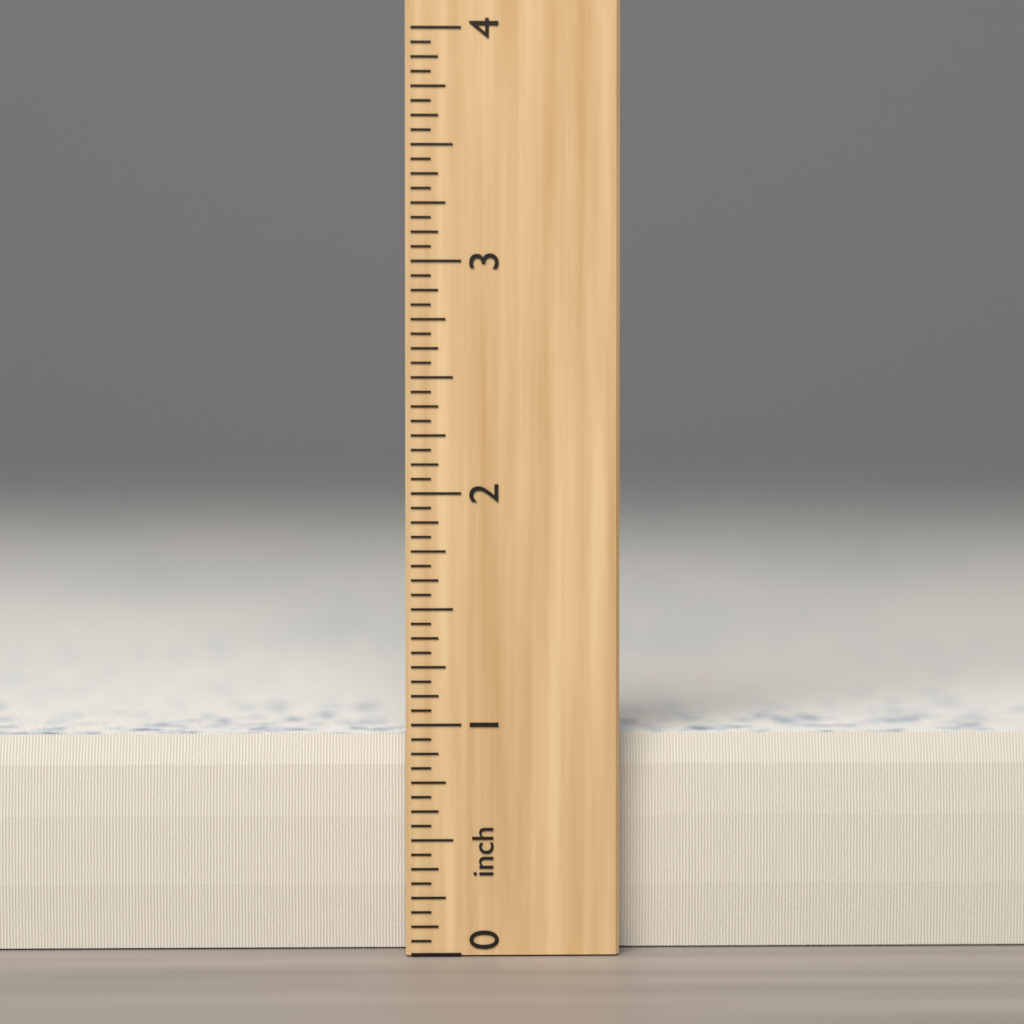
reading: 0.9375 inch
